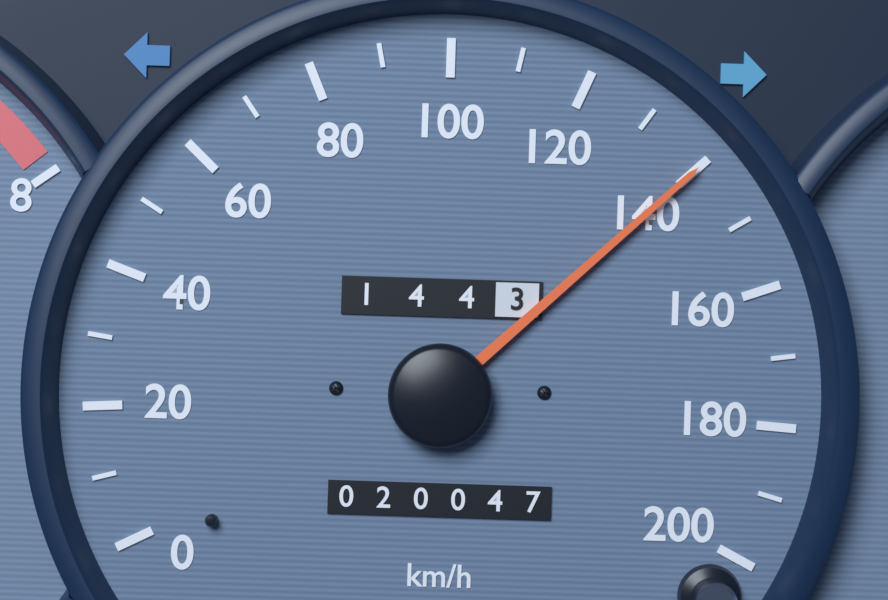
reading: 140 km/h
